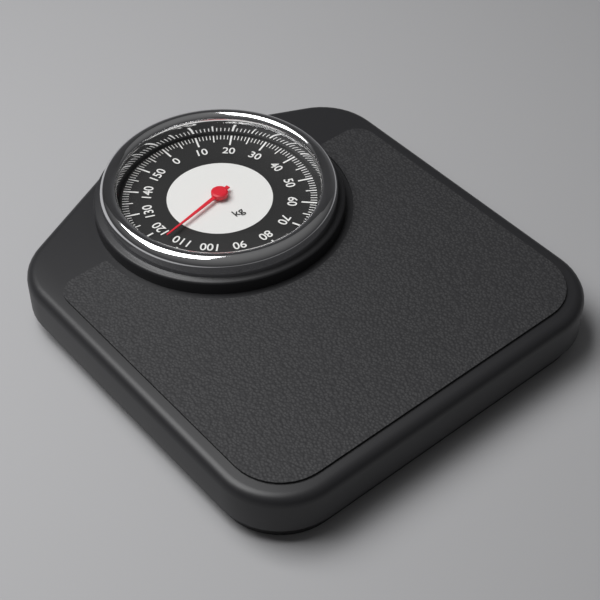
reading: 115 kg
